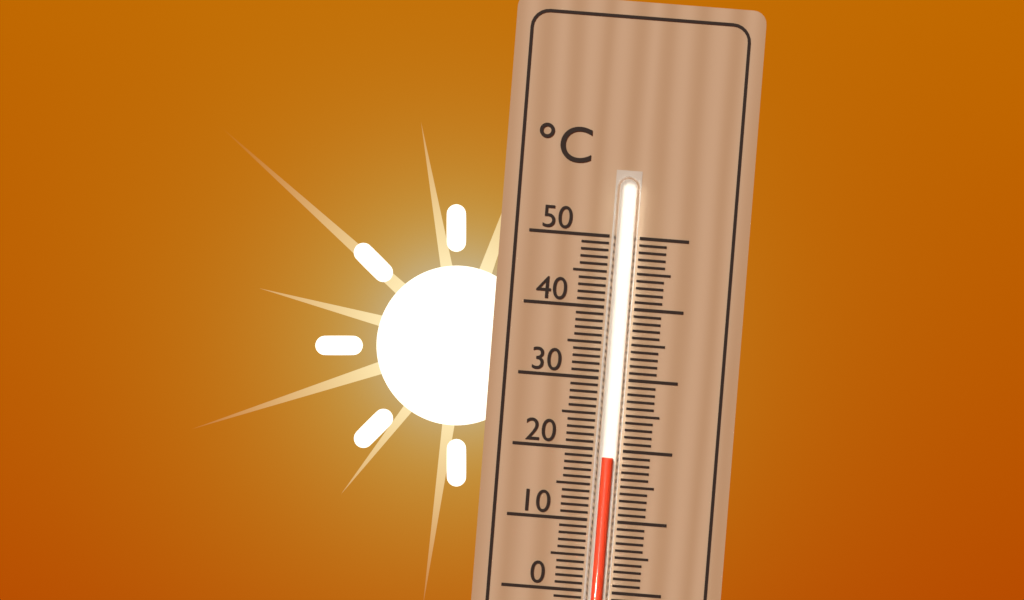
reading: 19 °C
